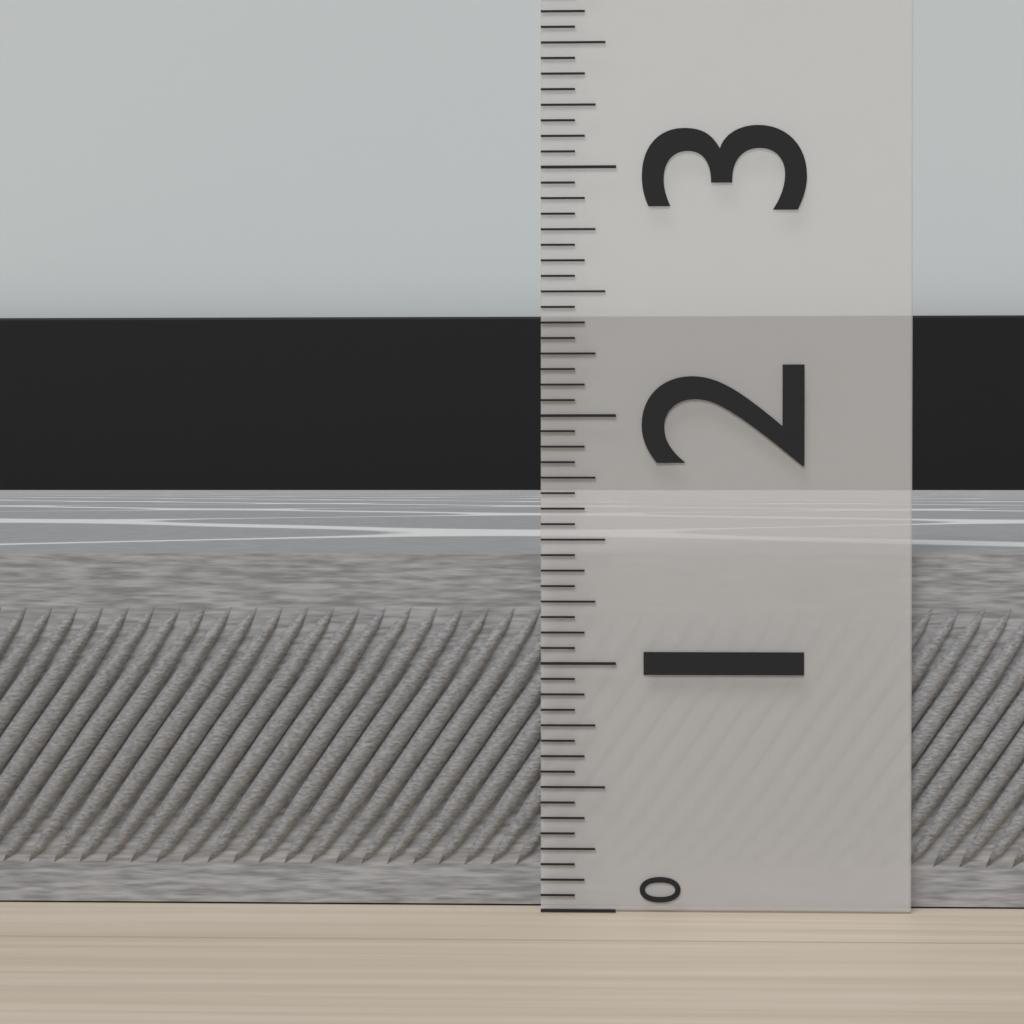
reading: 1.4375 (no unit)
